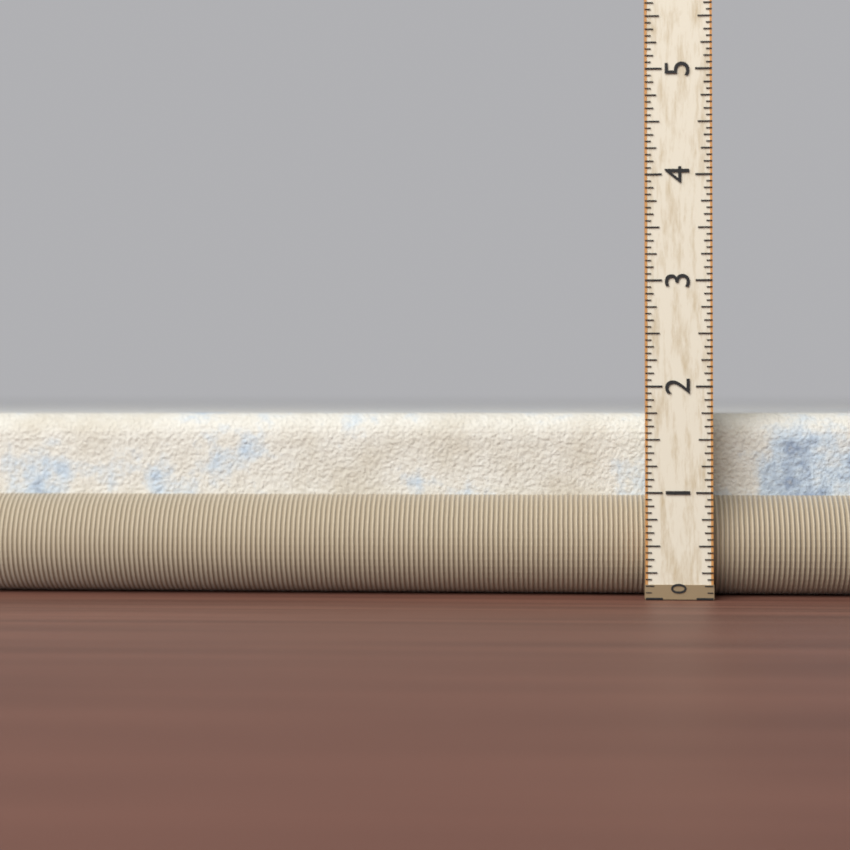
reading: 1.7500 (no unit)
